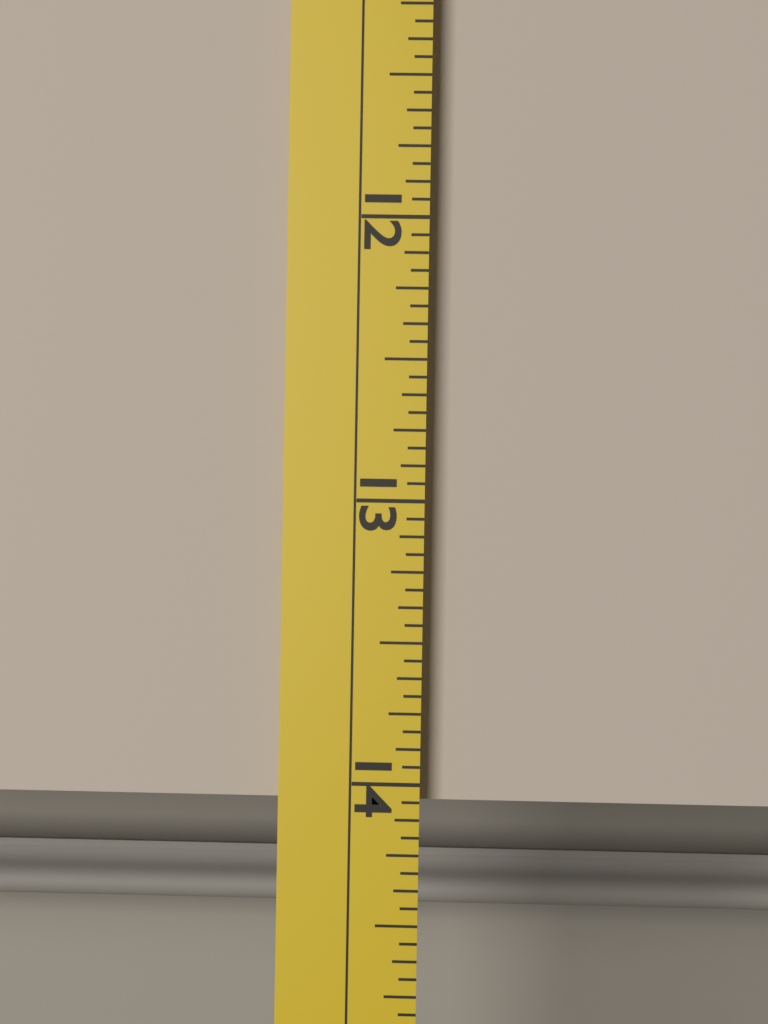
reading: 14.0625 (no unit)
